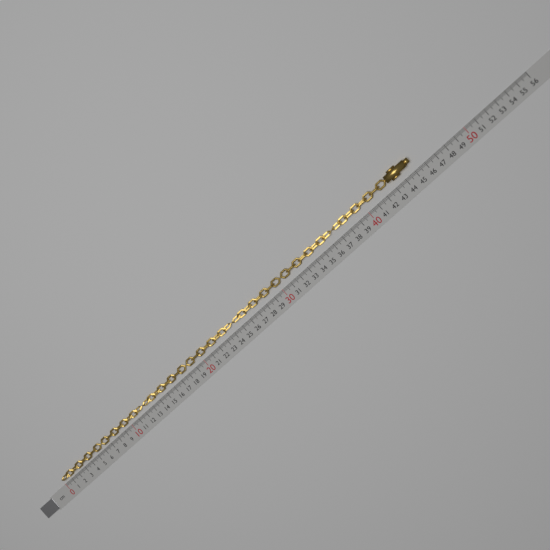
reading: 45.2 cm
